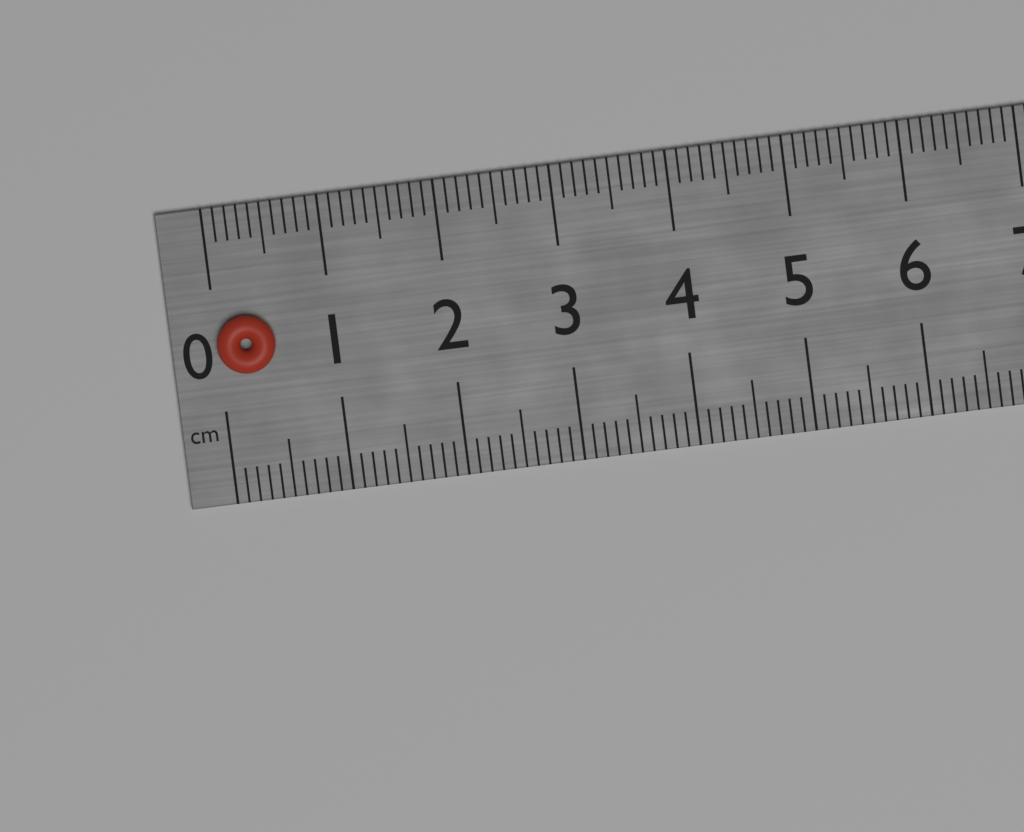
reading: 0.5 cm
